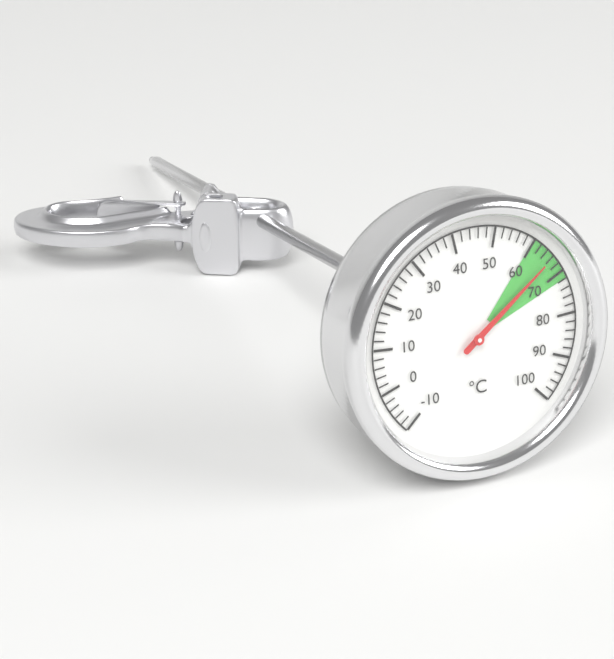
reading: 66 °C
